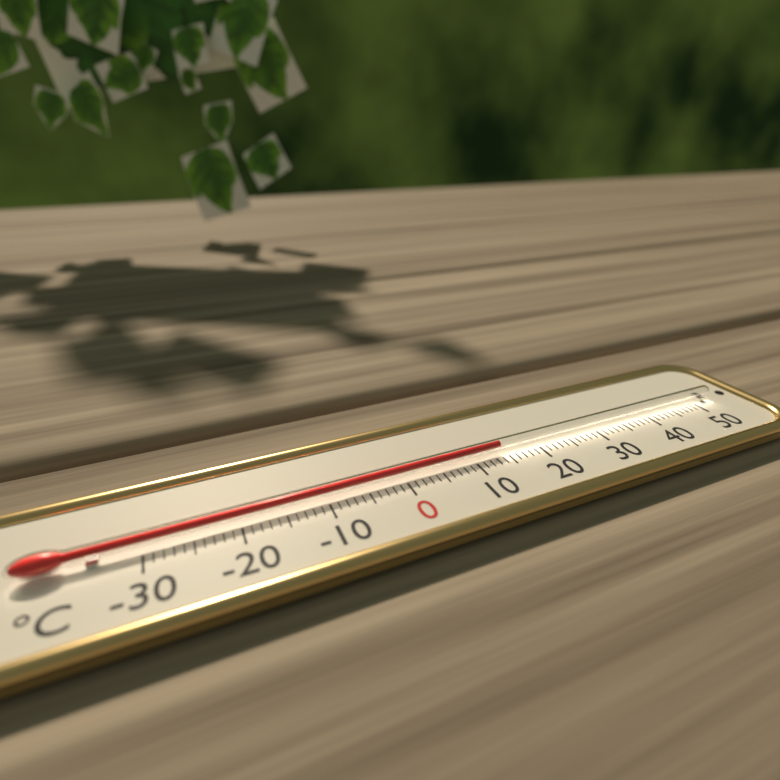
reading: 14 °C
